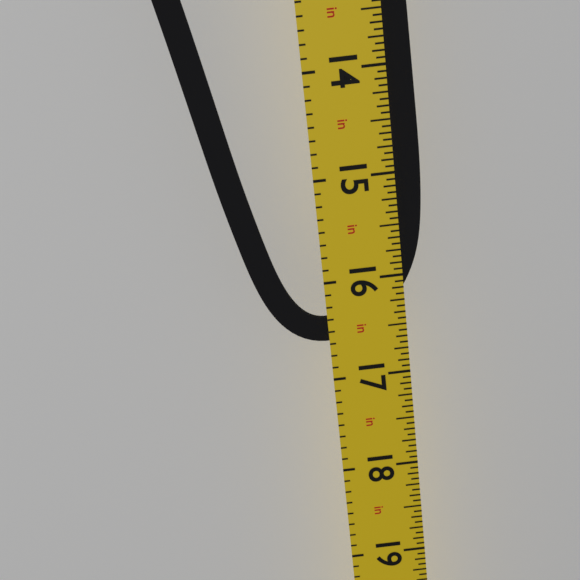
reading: 16.6250 in
